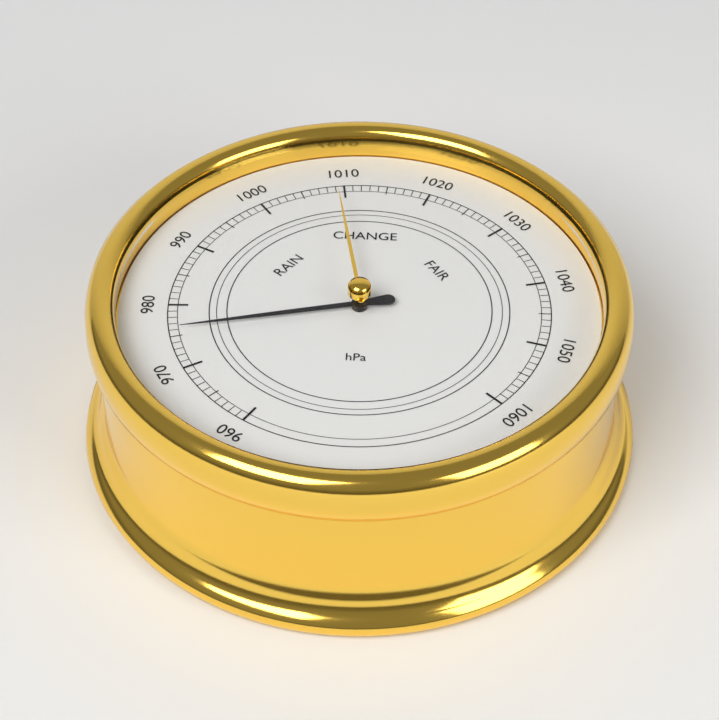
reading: 976 hPa
